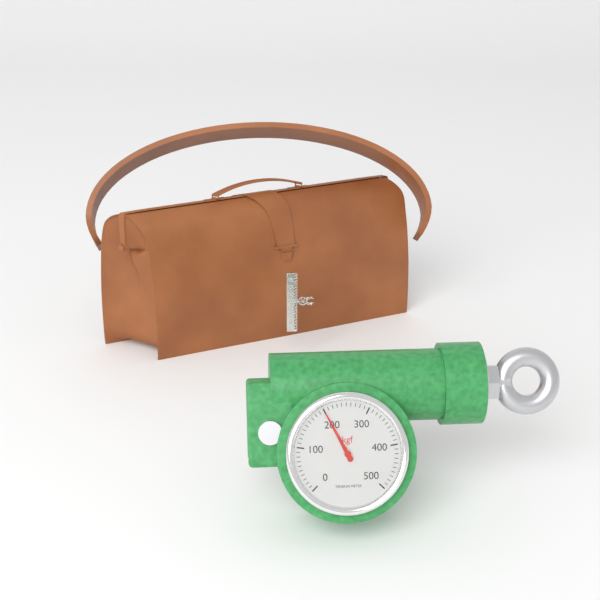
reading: 200 kgf
